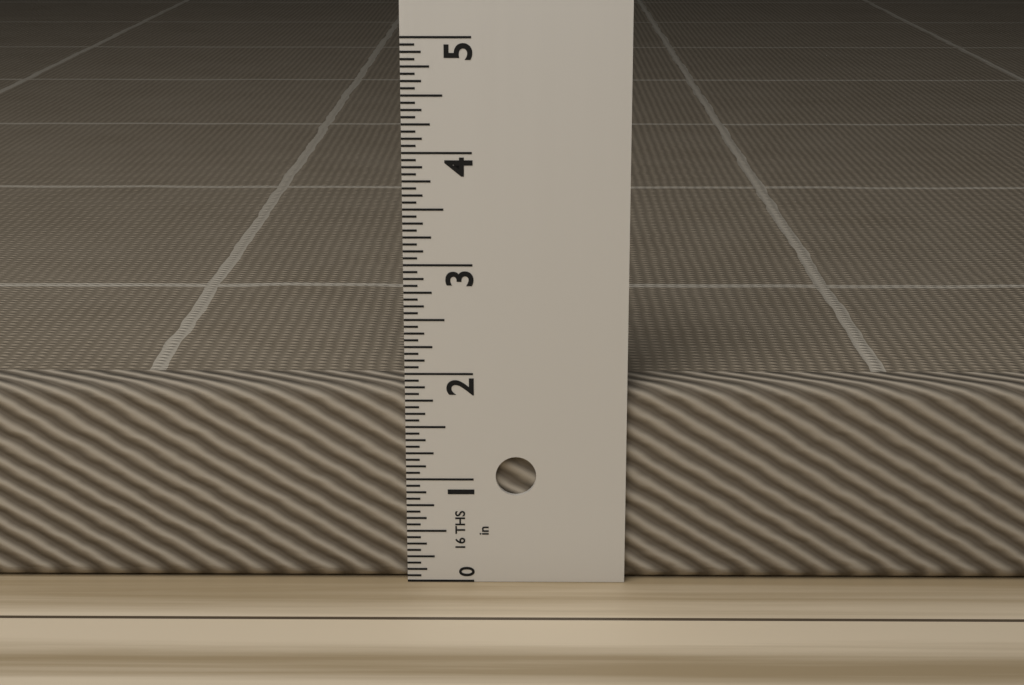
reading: 1.8750 in
